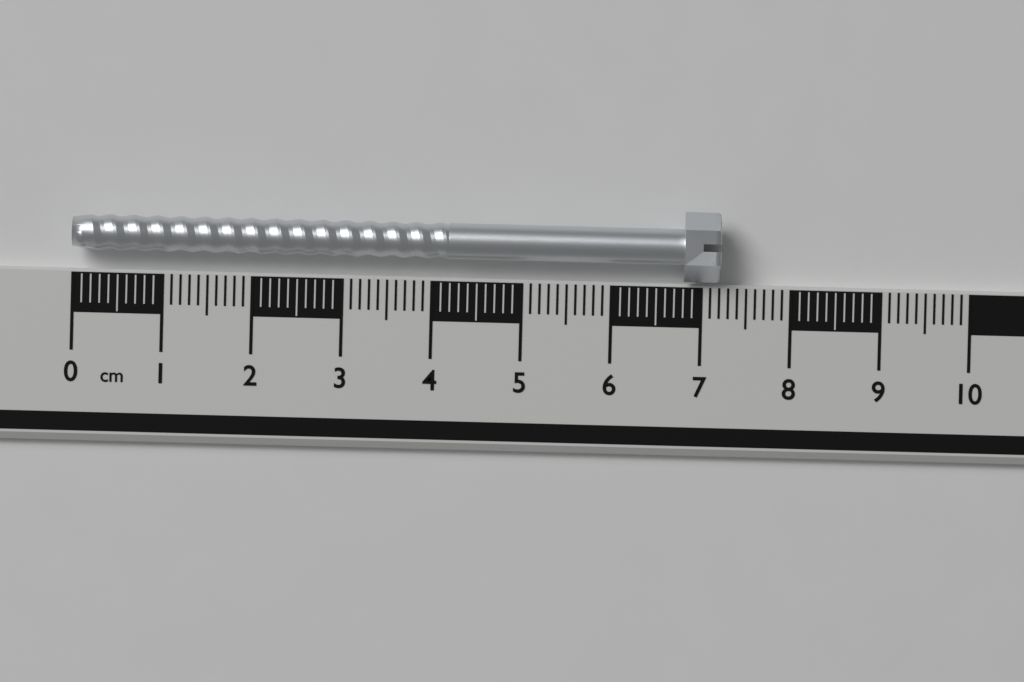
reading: 7.2 cm
